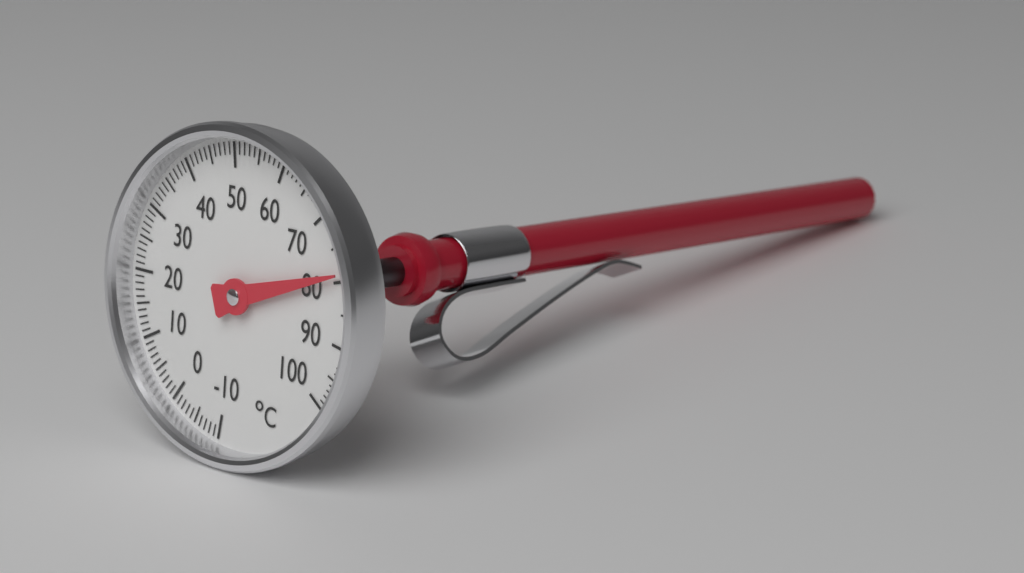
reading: 79 °C
